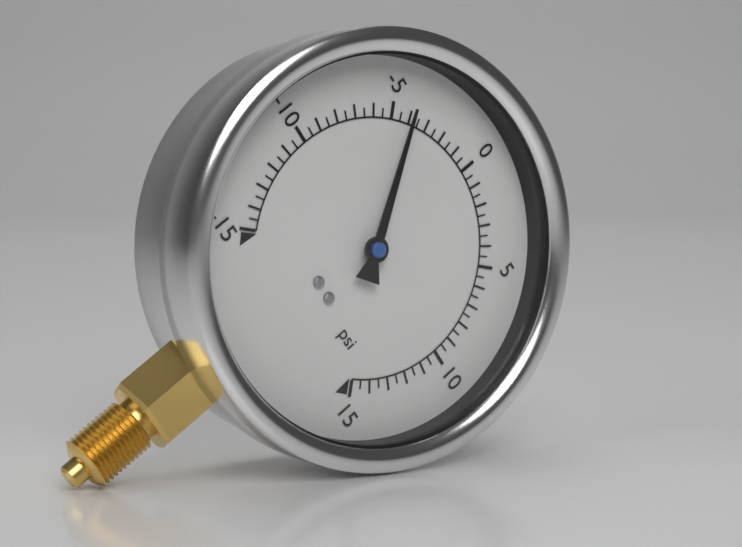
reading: -4.0 psi
